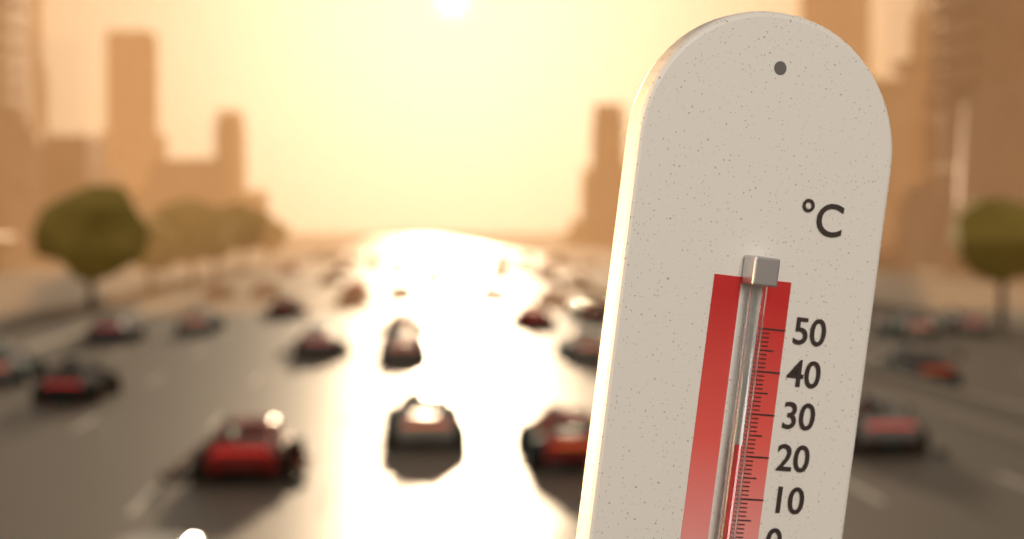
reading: 23 °C
